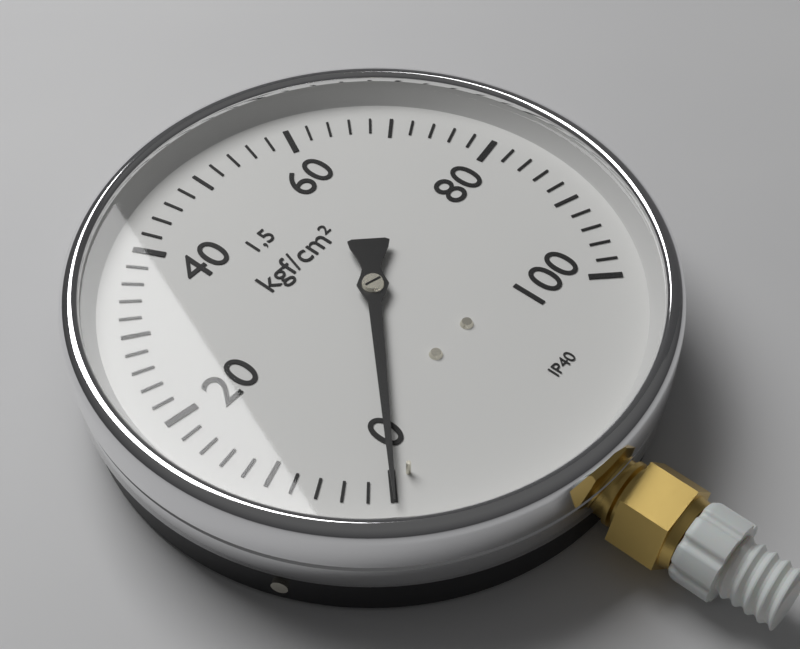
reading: 0 kgf/cm²
